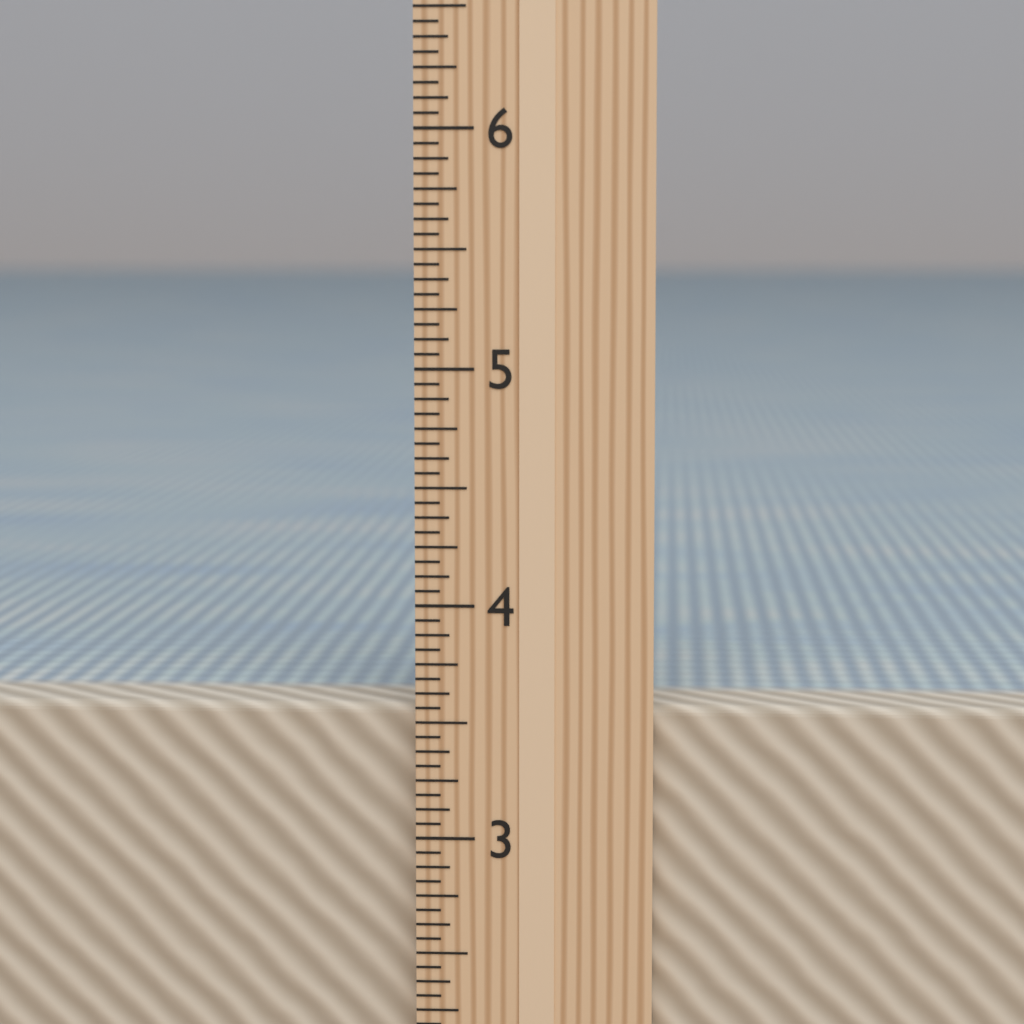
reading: 3.5625 in
